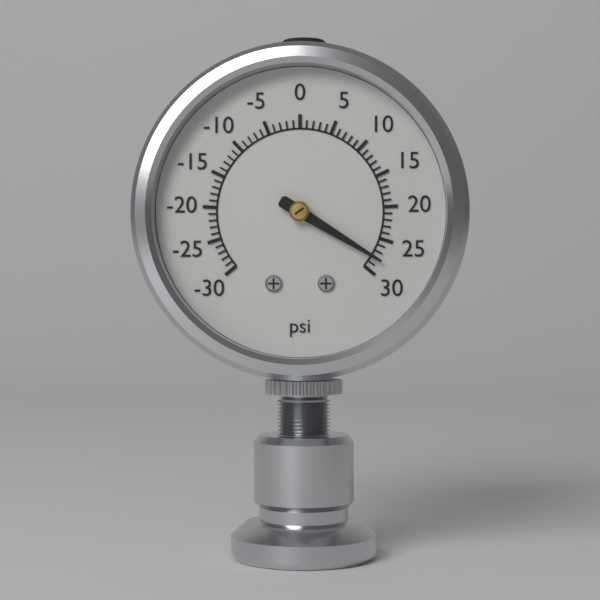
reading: 28 psi
